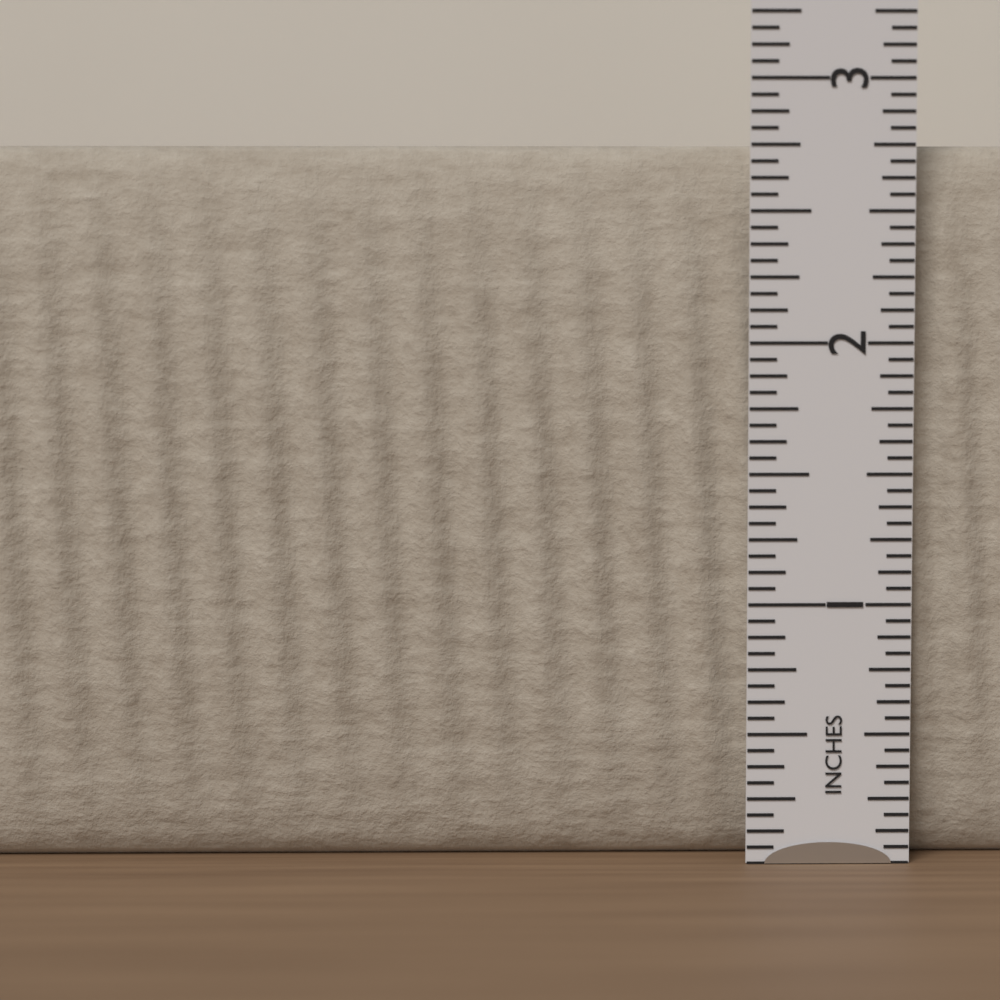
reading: 2.7500 in
